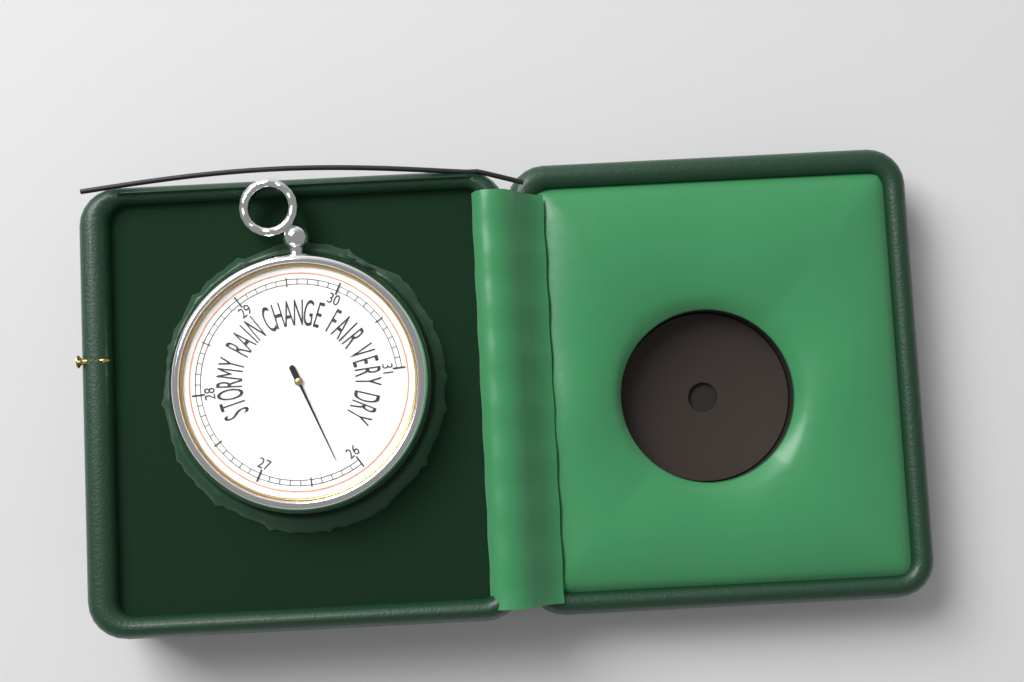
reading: 26.2 inHg
